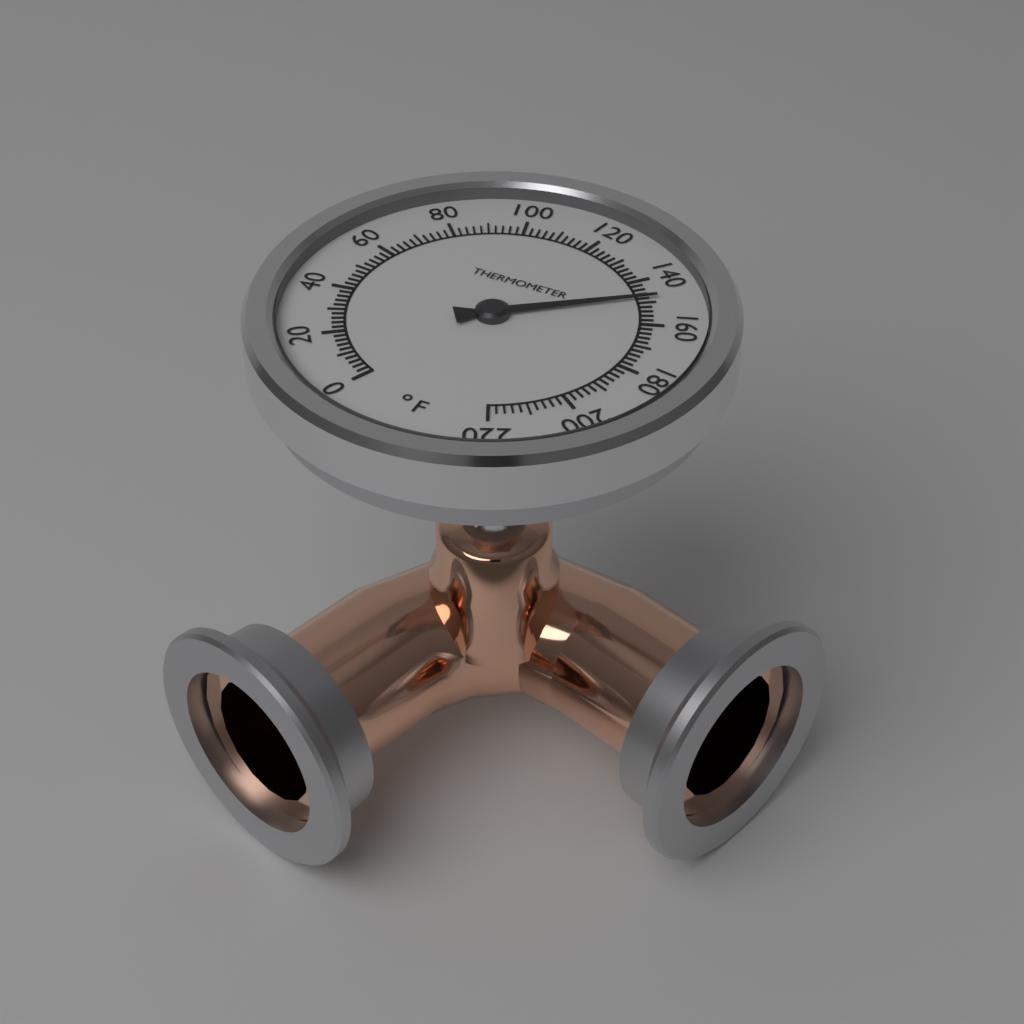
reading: 148 °F
